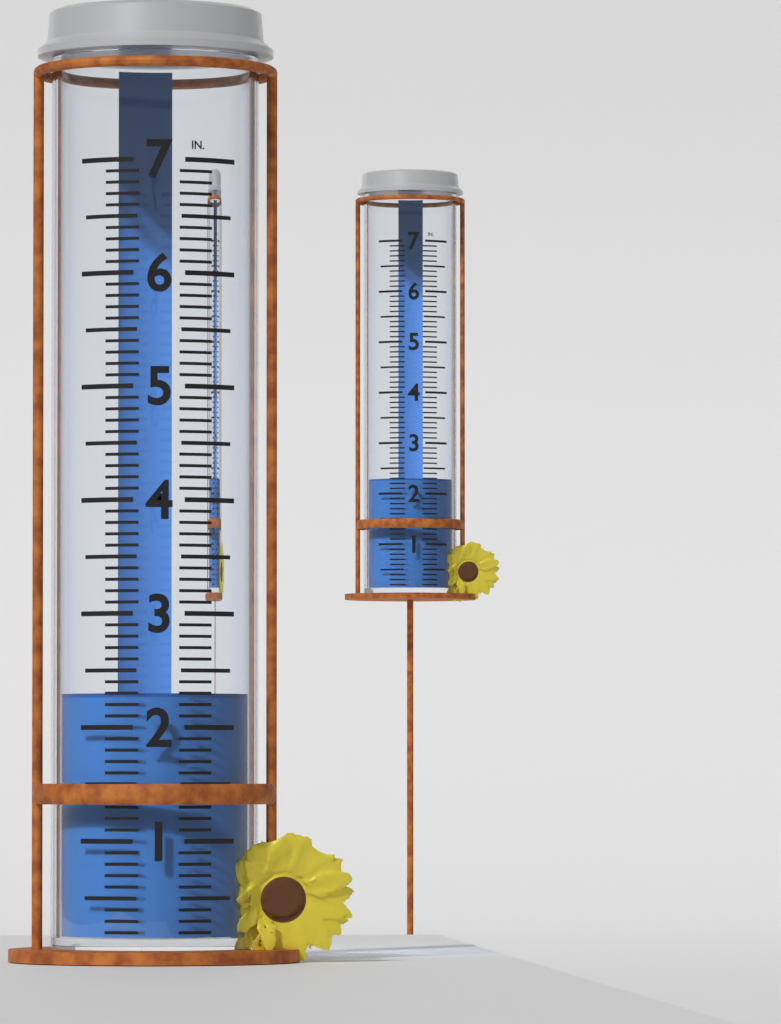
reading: 2.3 in
